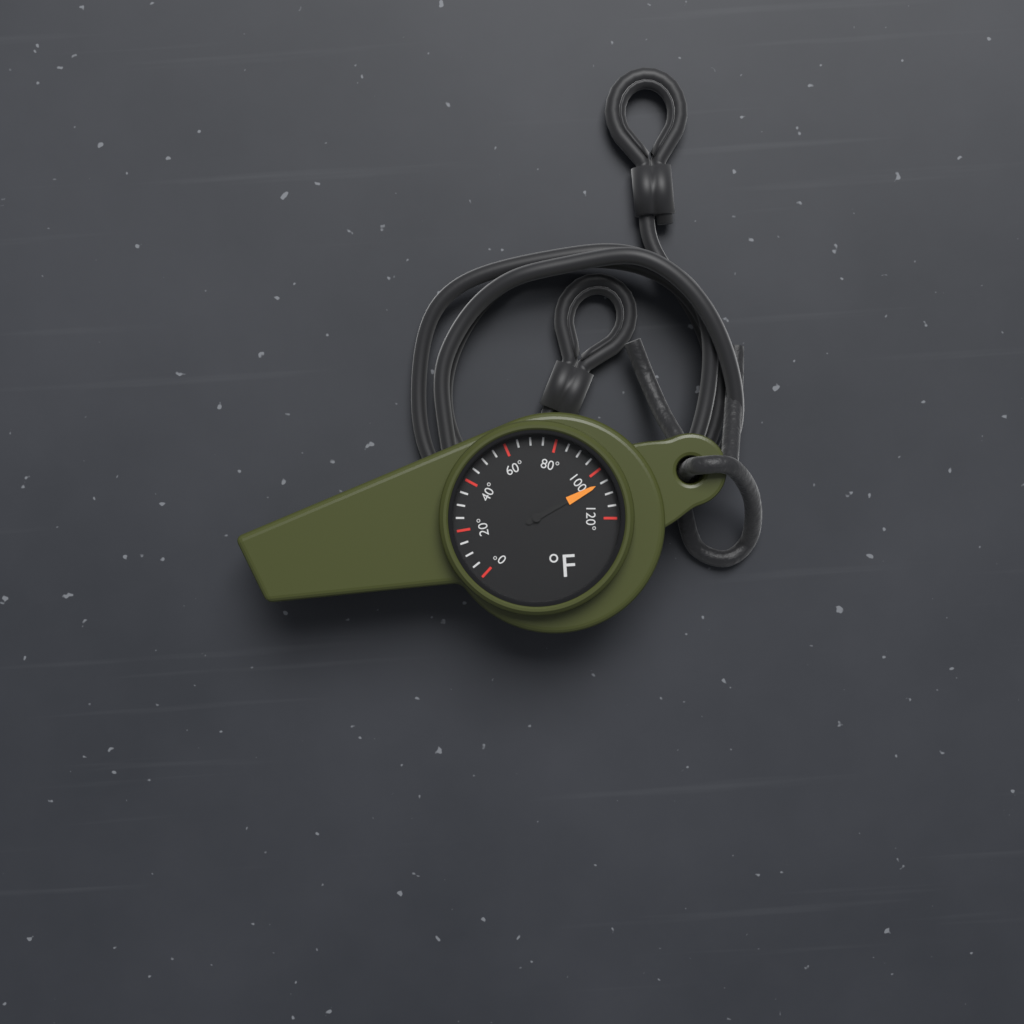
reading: 105 °F
